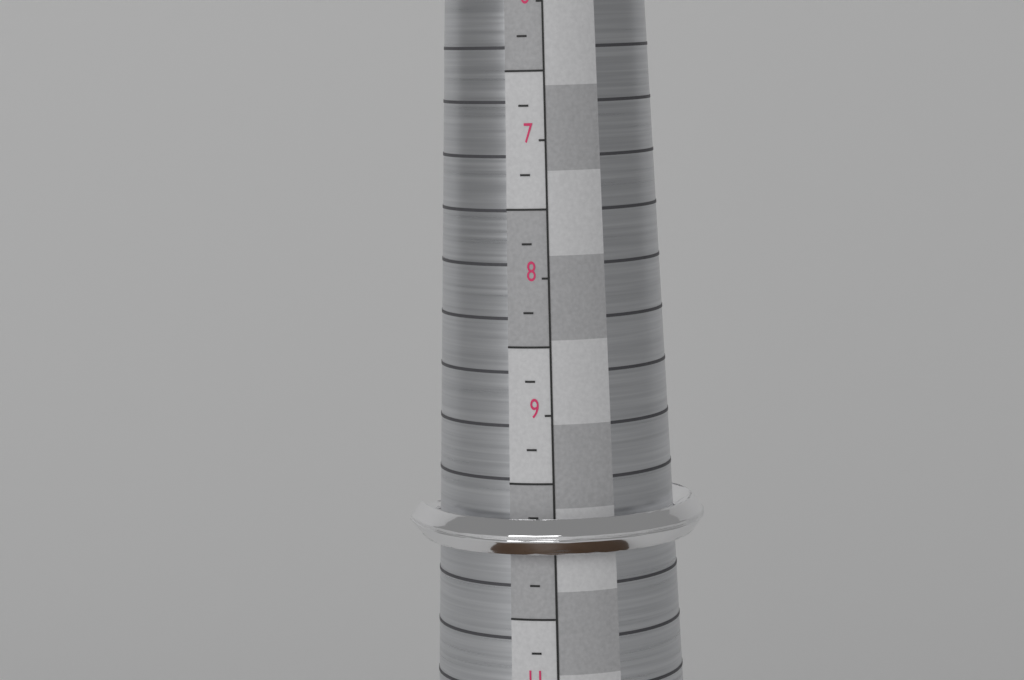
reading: 10.00 (no unit)
